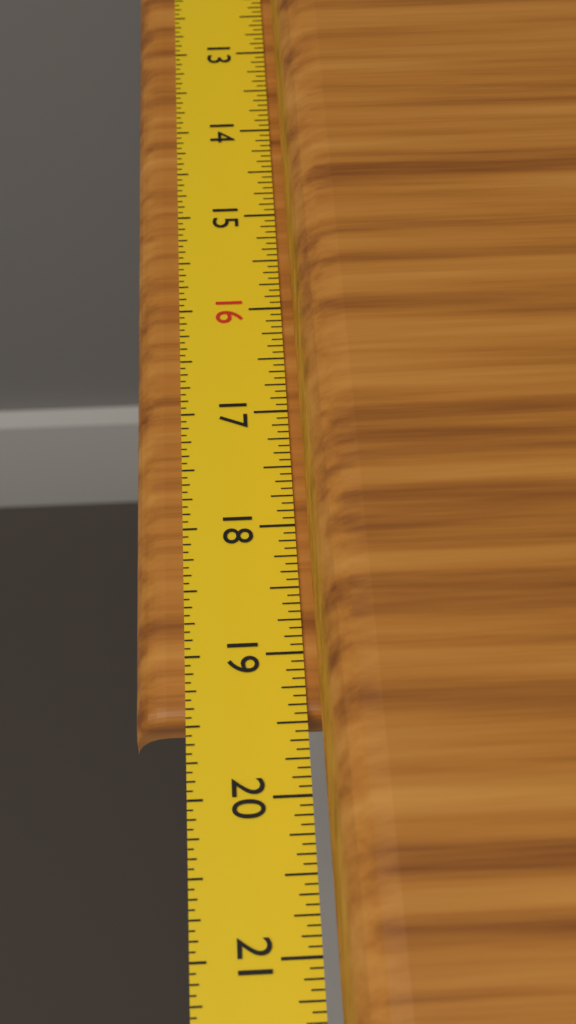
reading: 19.4375 in
